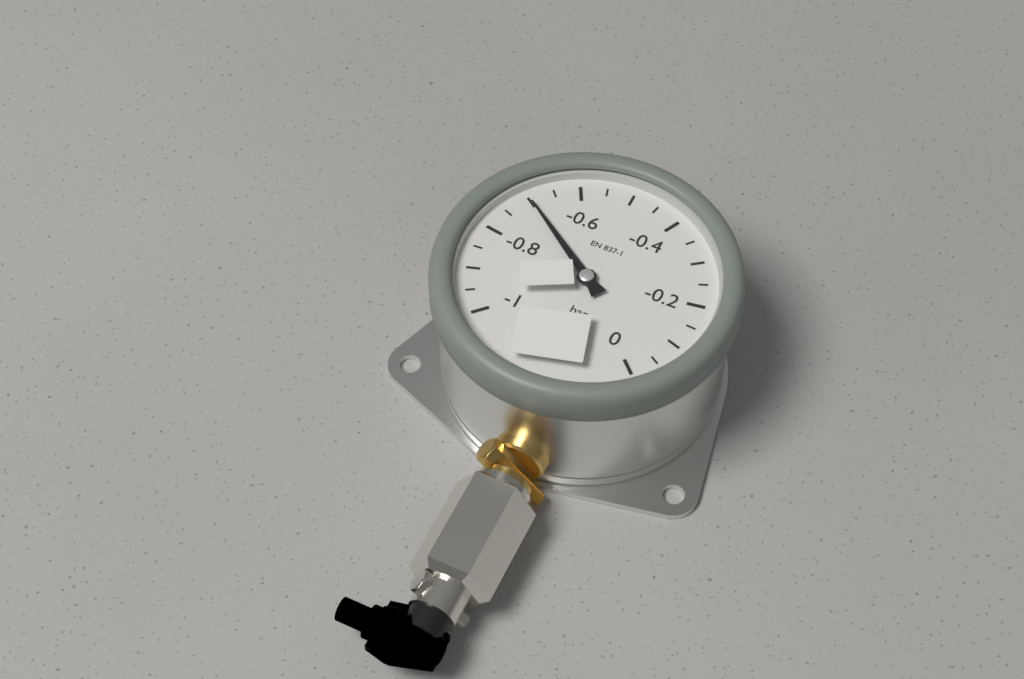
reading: -0.70 bar
